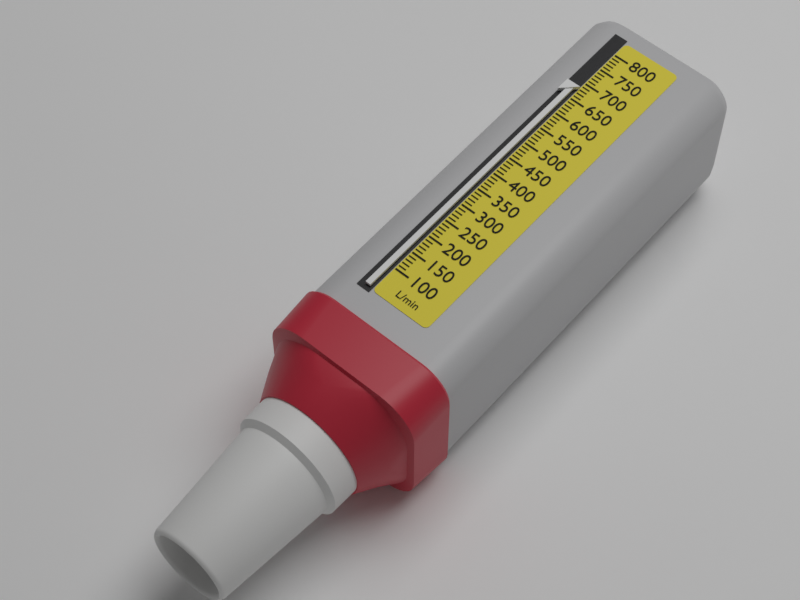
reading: 680 L/min
